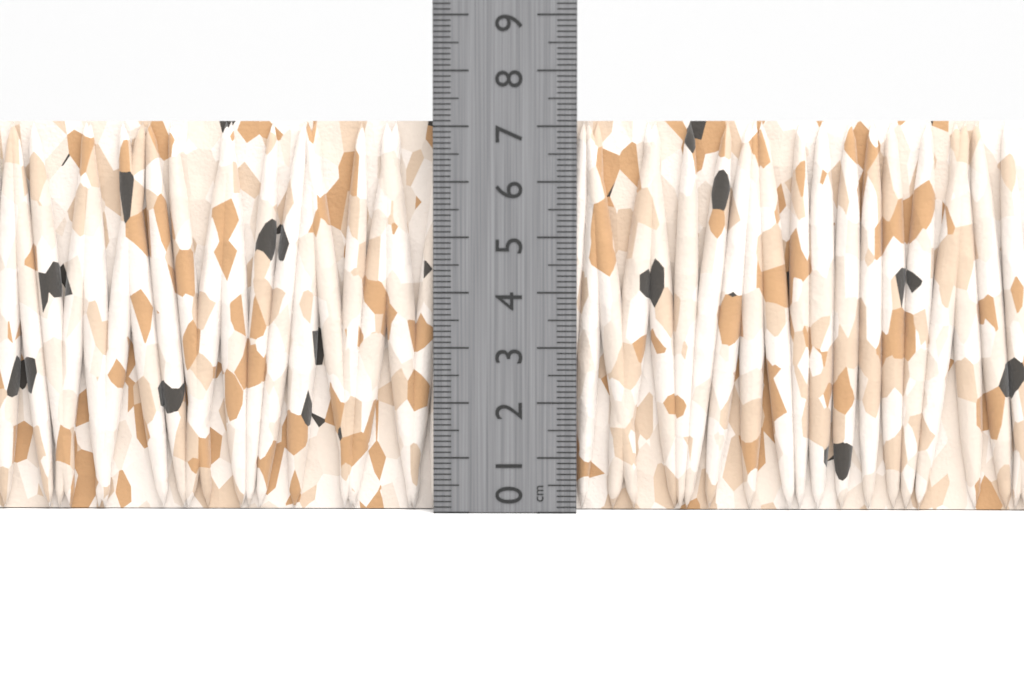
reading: 7.1 cm
